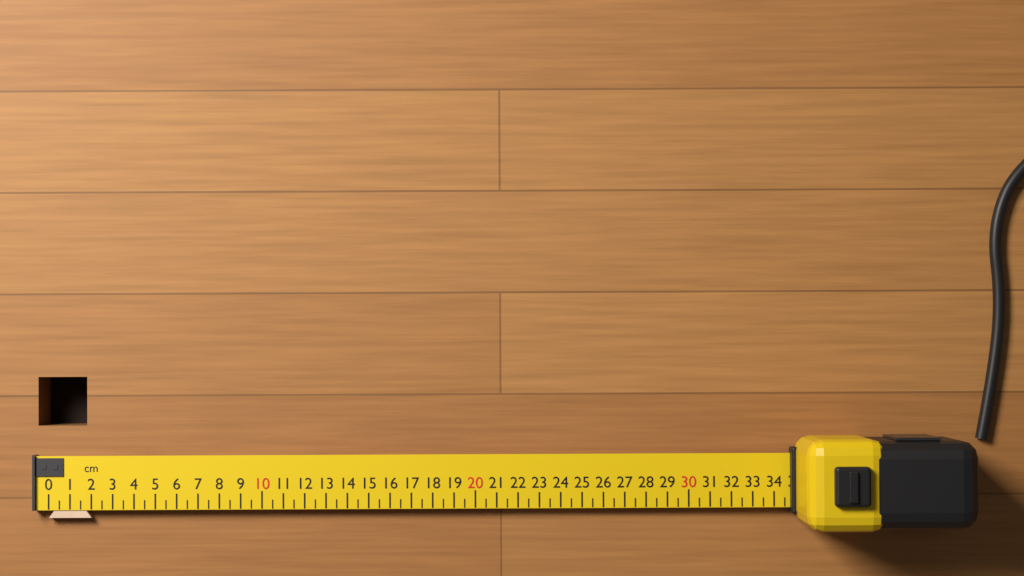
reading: 2.0 cm
